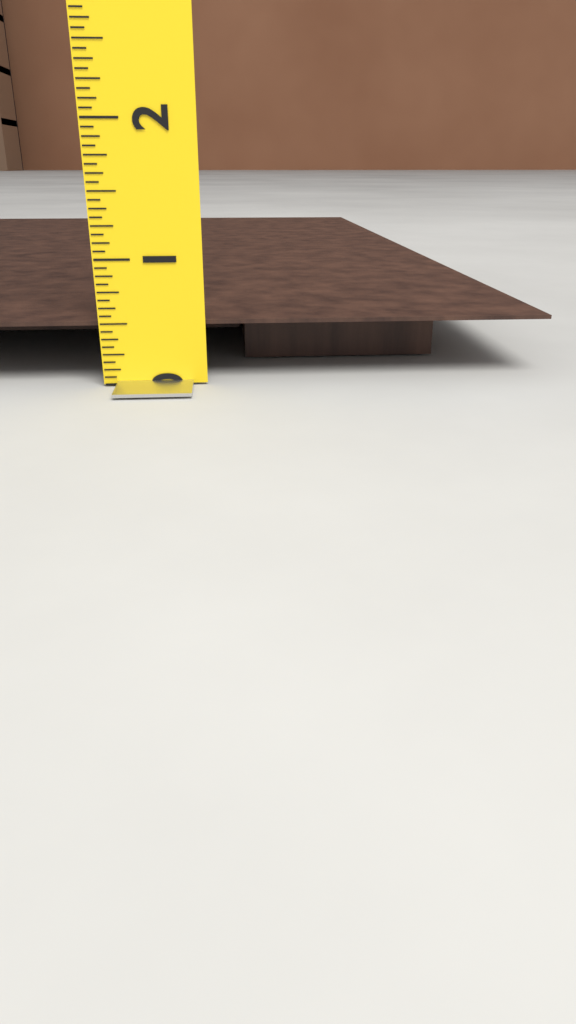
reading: 0.5000 (no unit)
